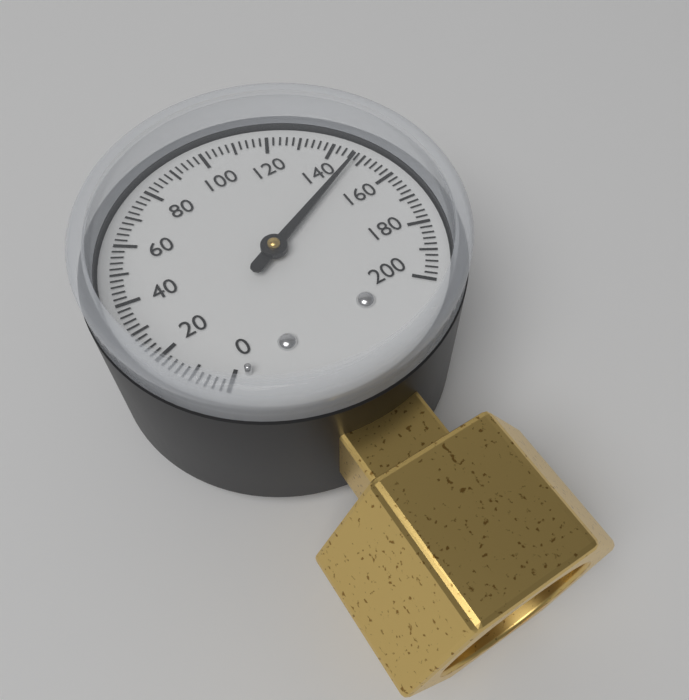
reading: 148 (no unit)
